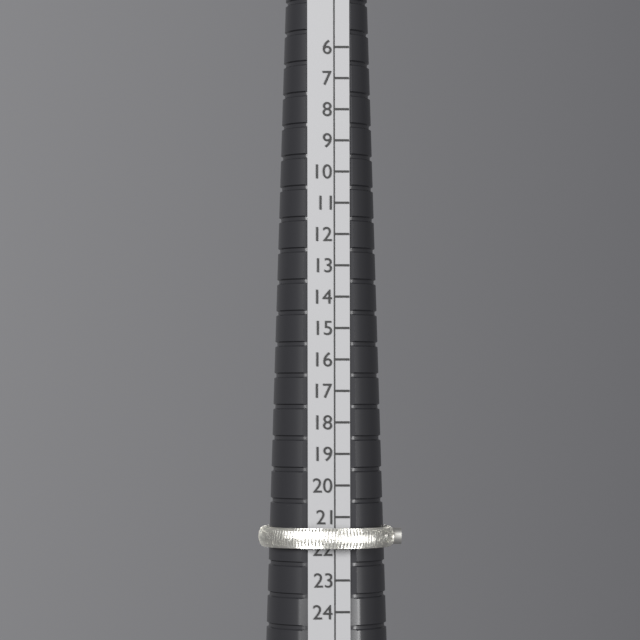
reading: 22 (no unit)
